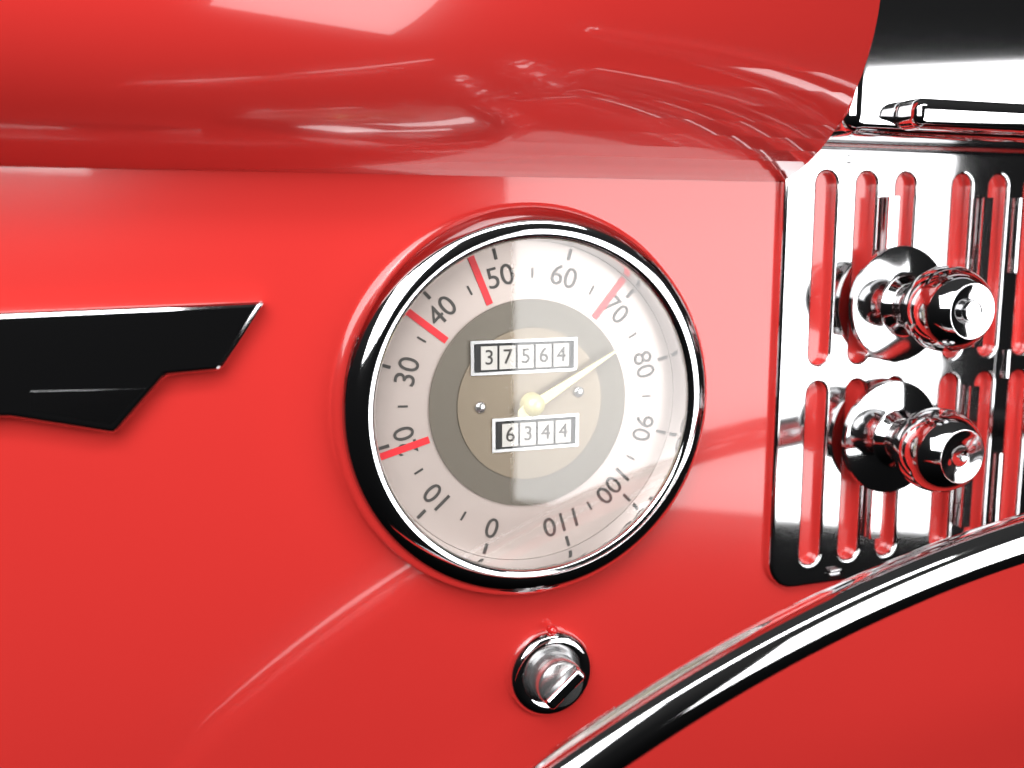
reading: 75 mph
